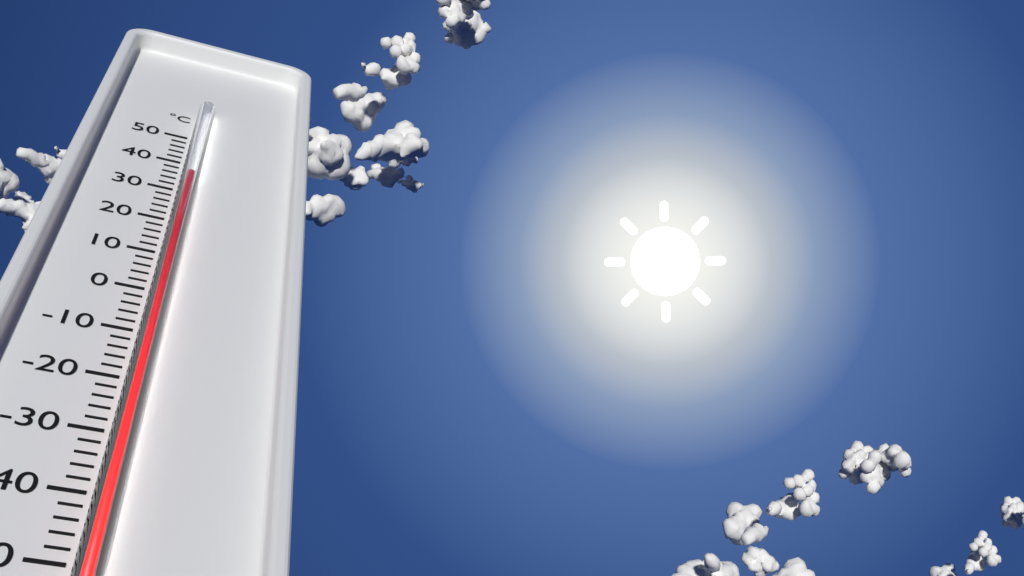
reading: 32 °C
